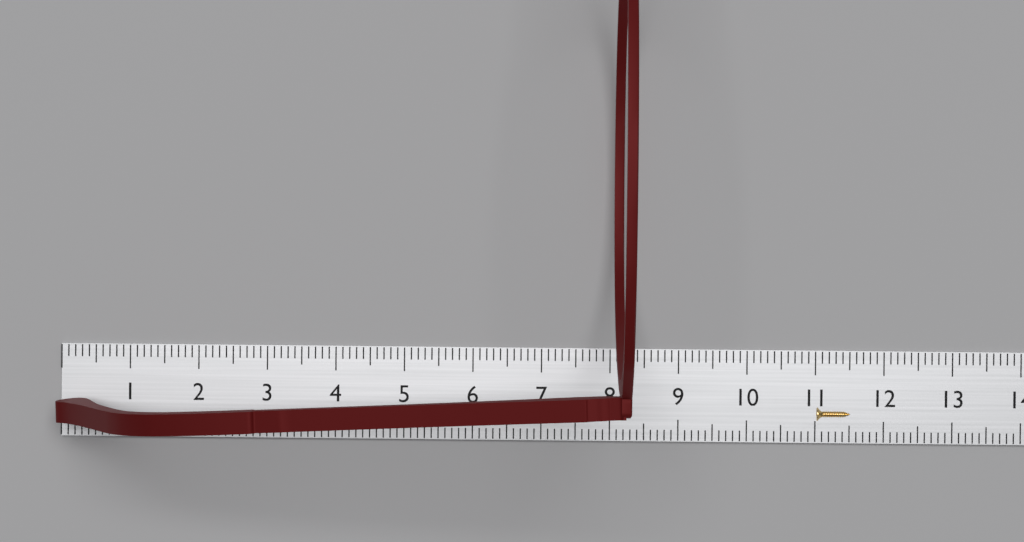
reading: 8.2 cm
